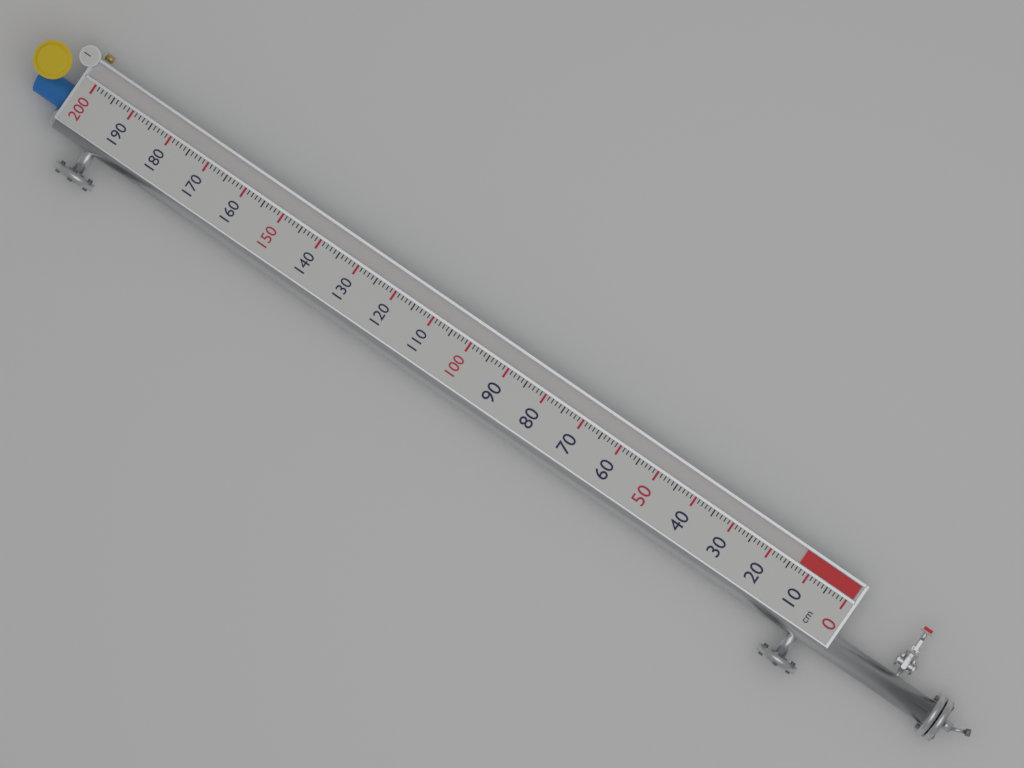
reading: 13 cm
